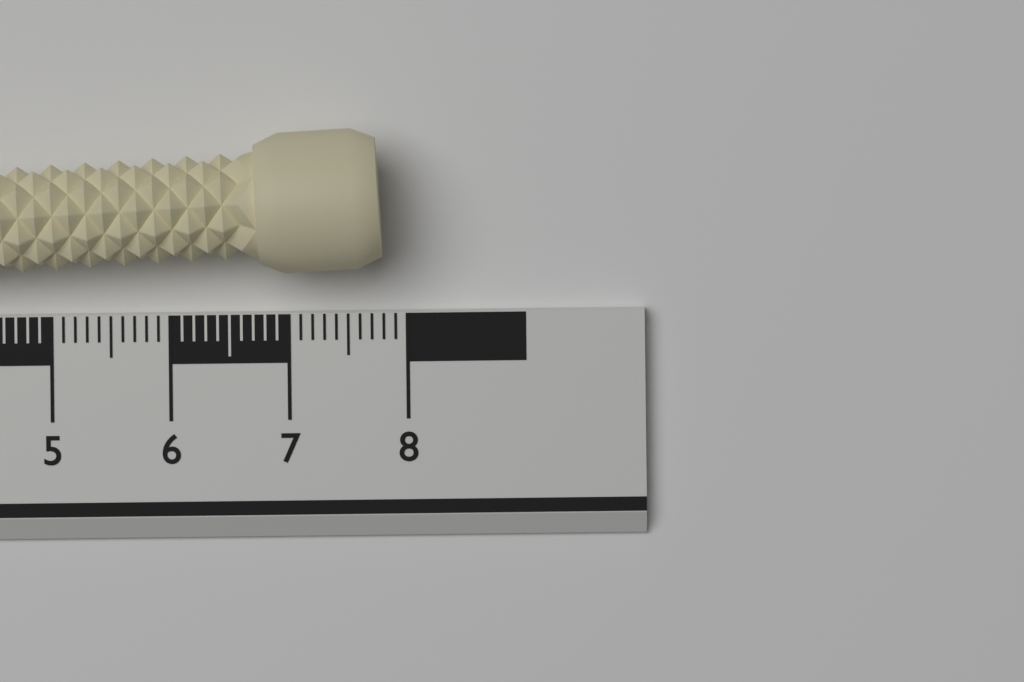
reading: 7.8 cm
